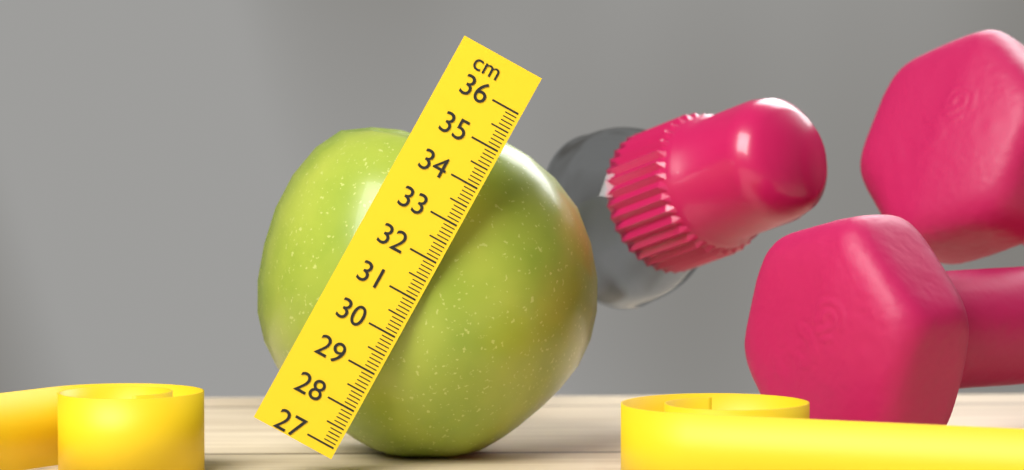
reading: 35.3 cm
